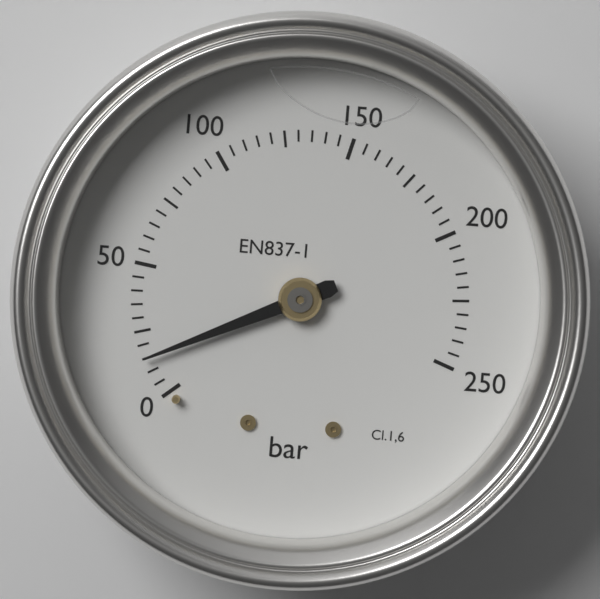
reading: 15 bar
